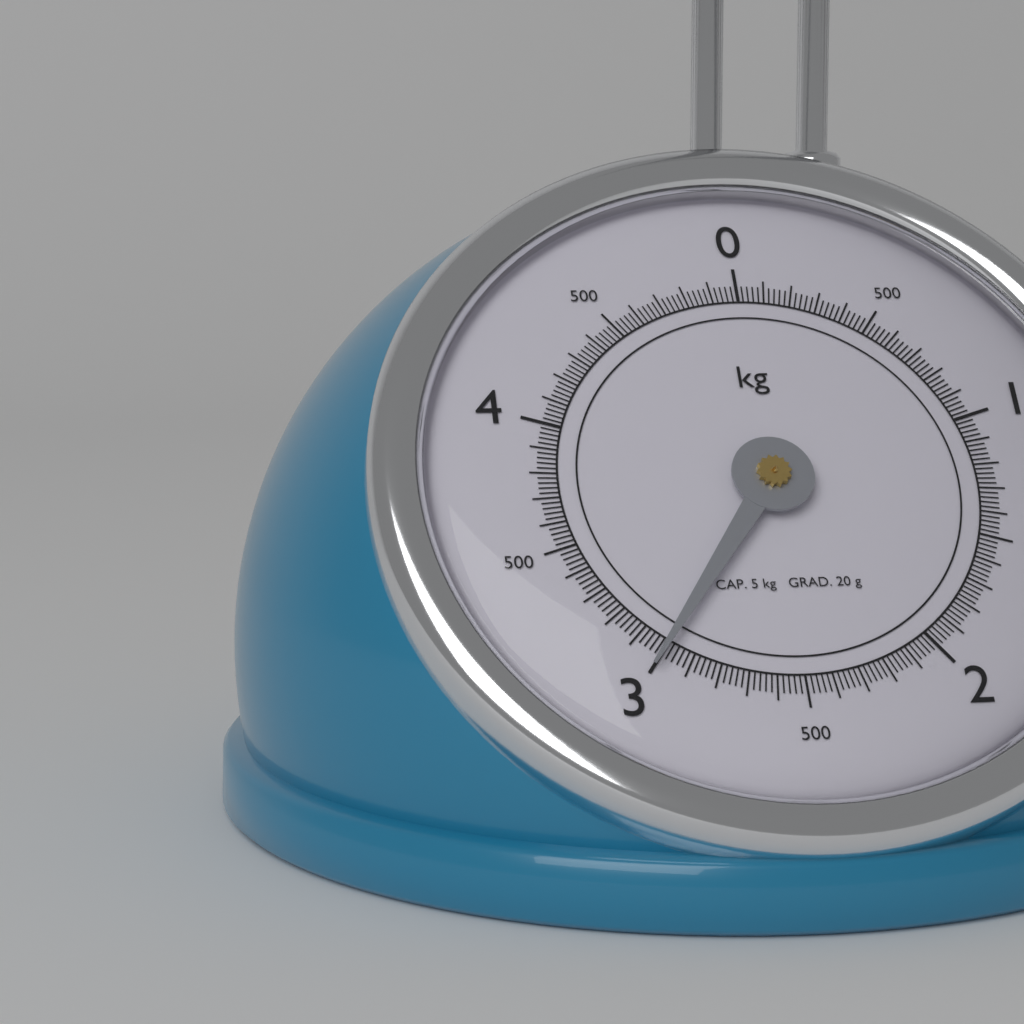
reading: 3.00 kg
